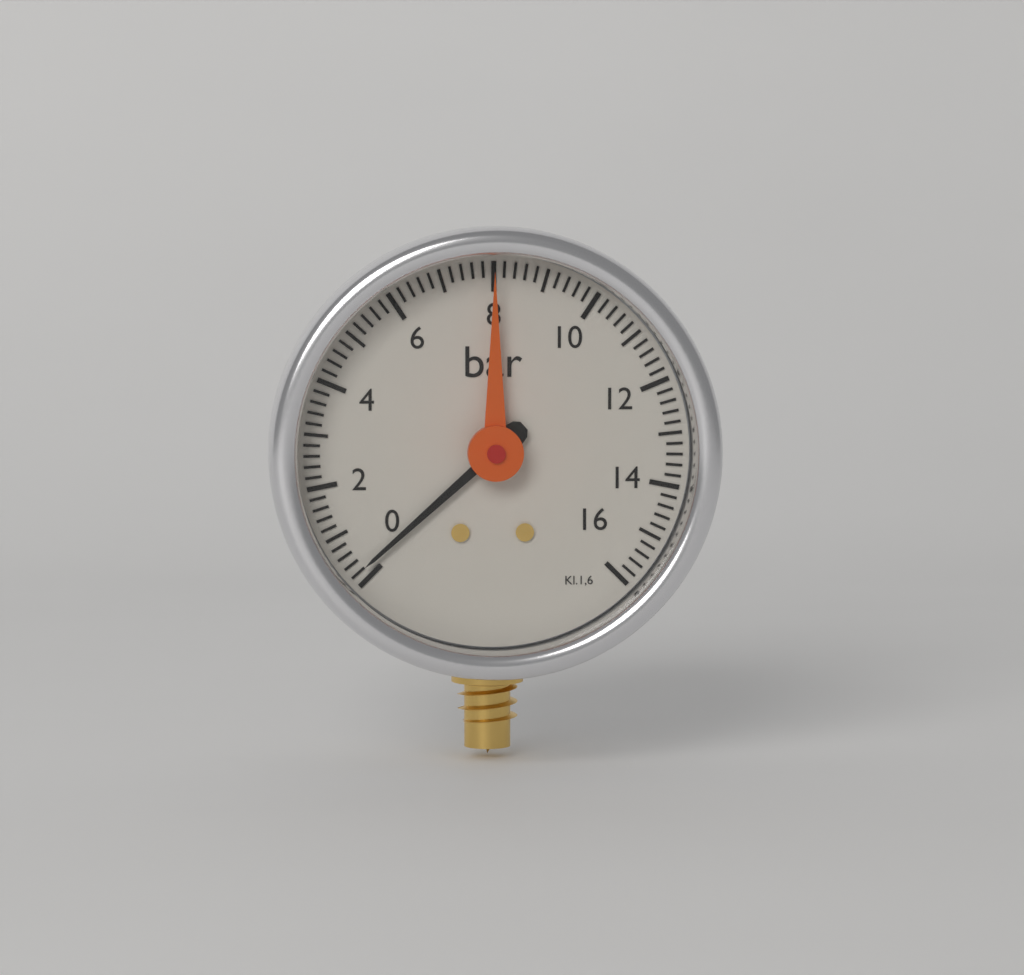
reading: 0.2 bar
